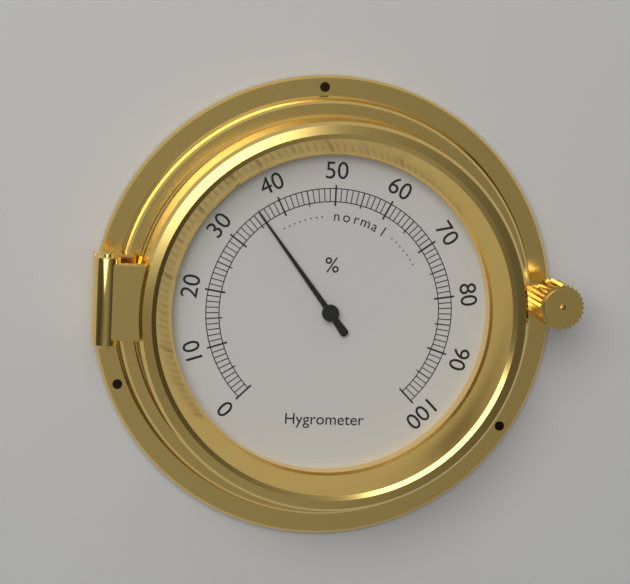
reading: 36 %
